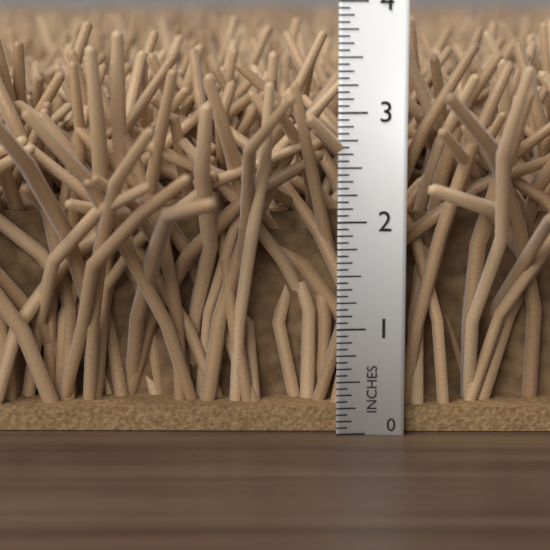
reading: 3.8125 in
